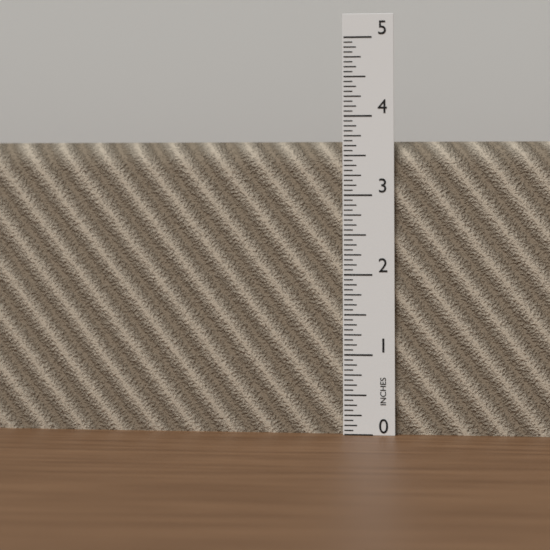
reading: 3.6875 in
